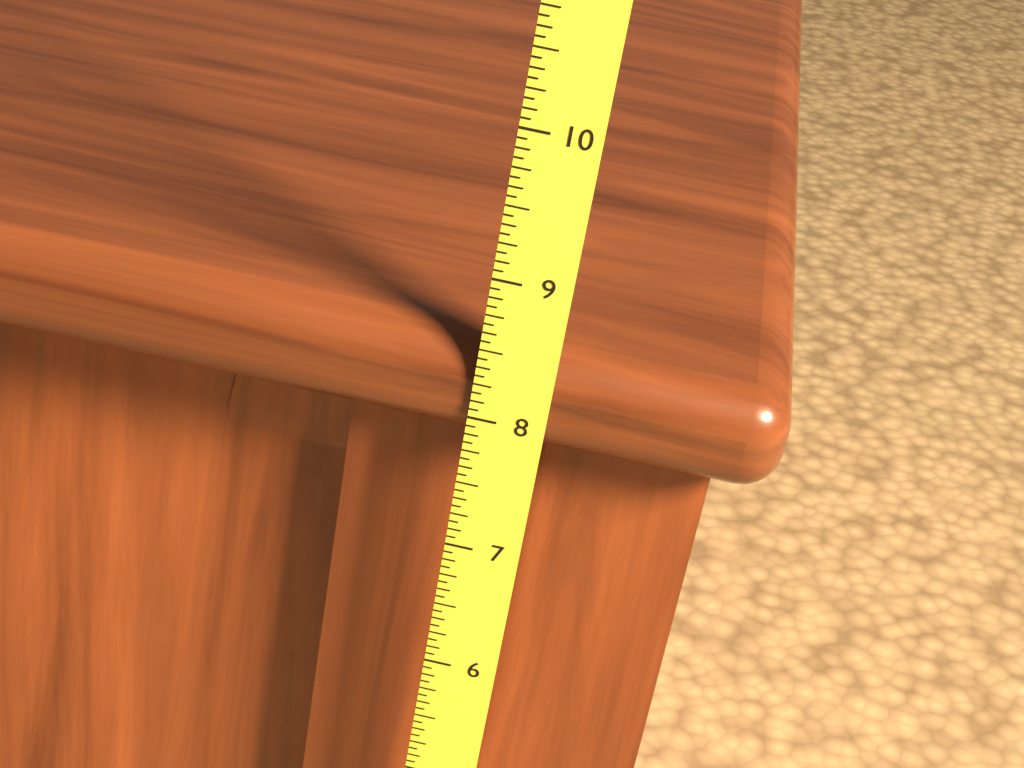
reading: 8.5000 (no unit)
